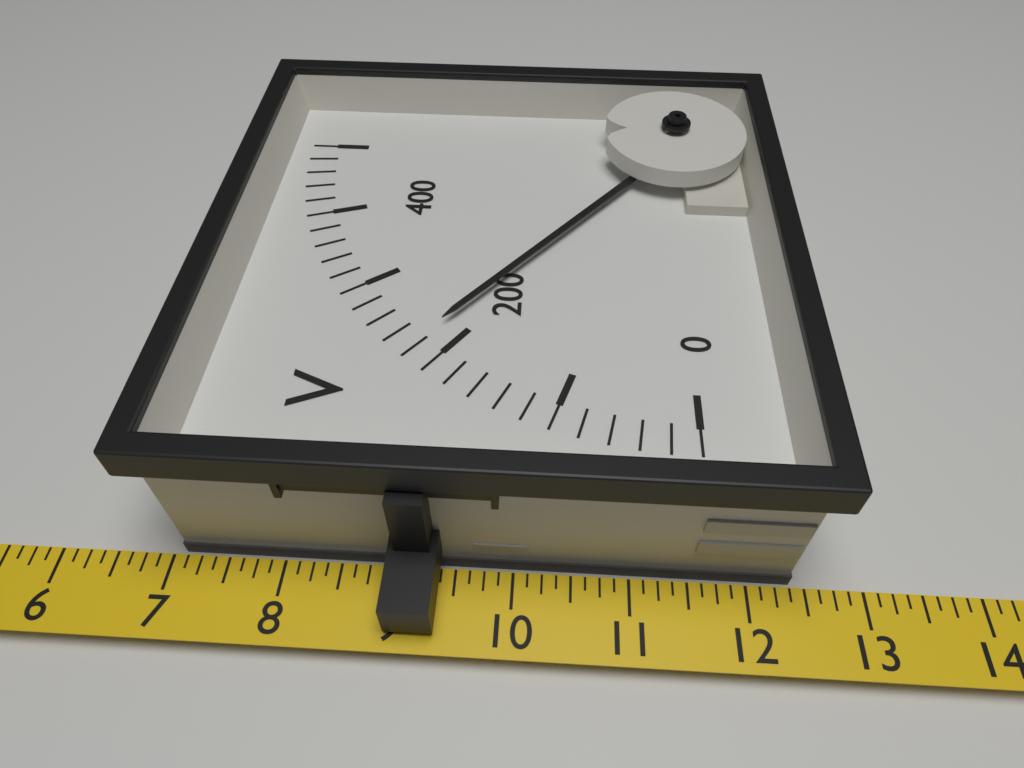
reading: 220 V
